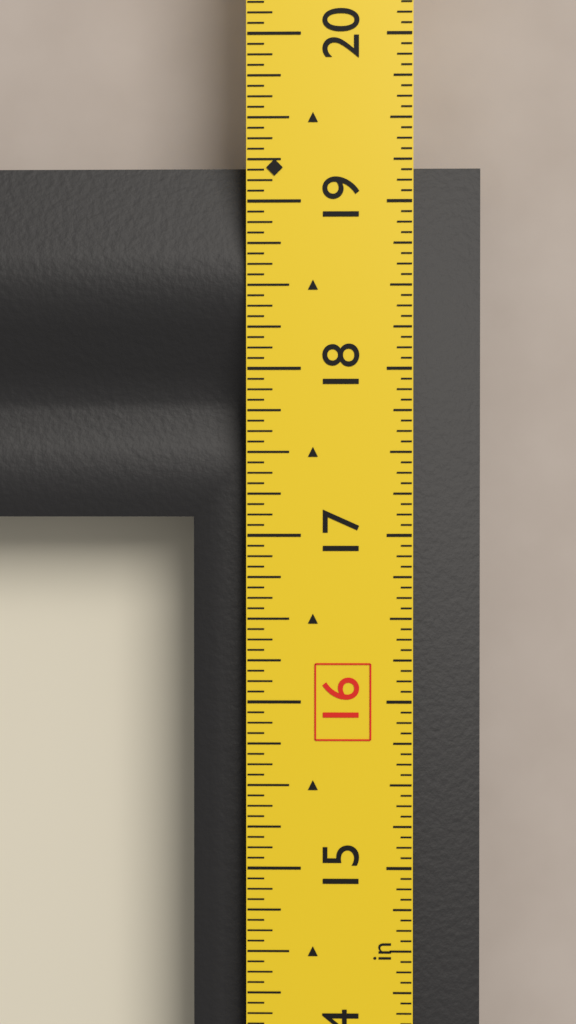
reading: 19.2500 in
